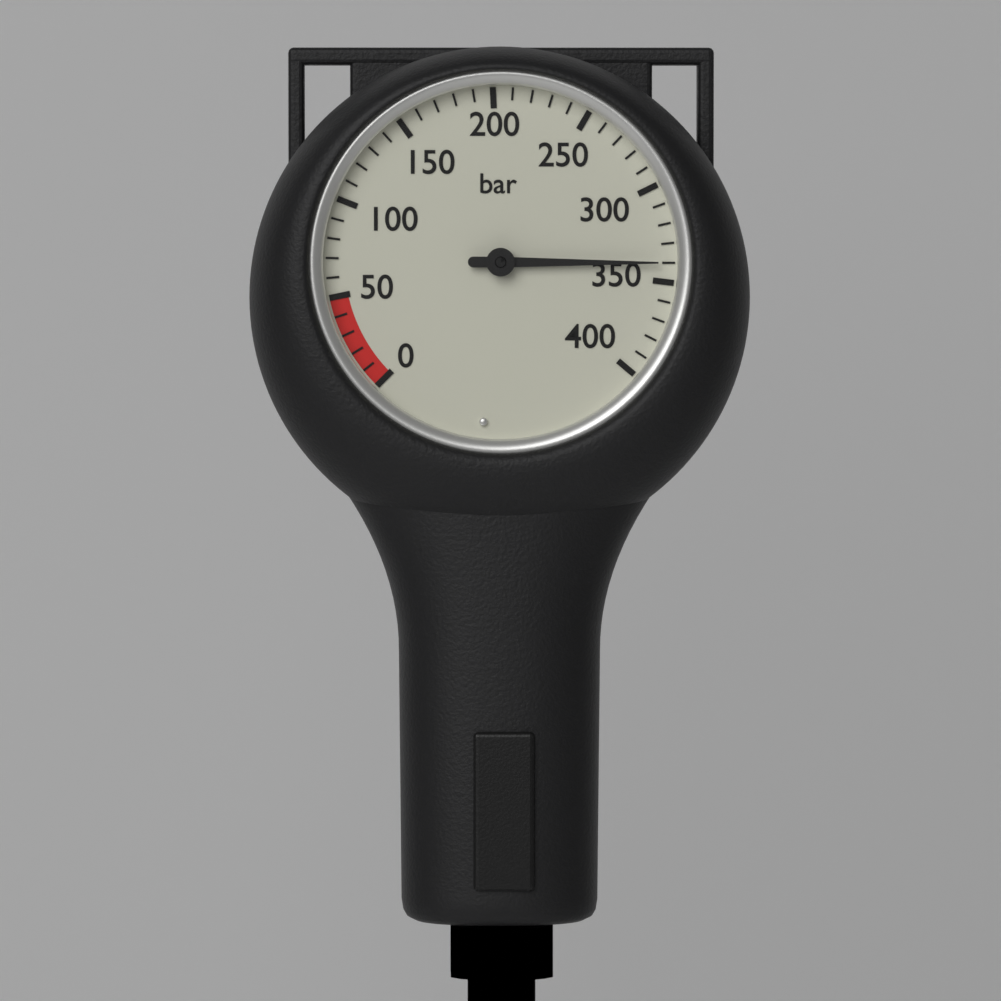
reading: 340 bar
